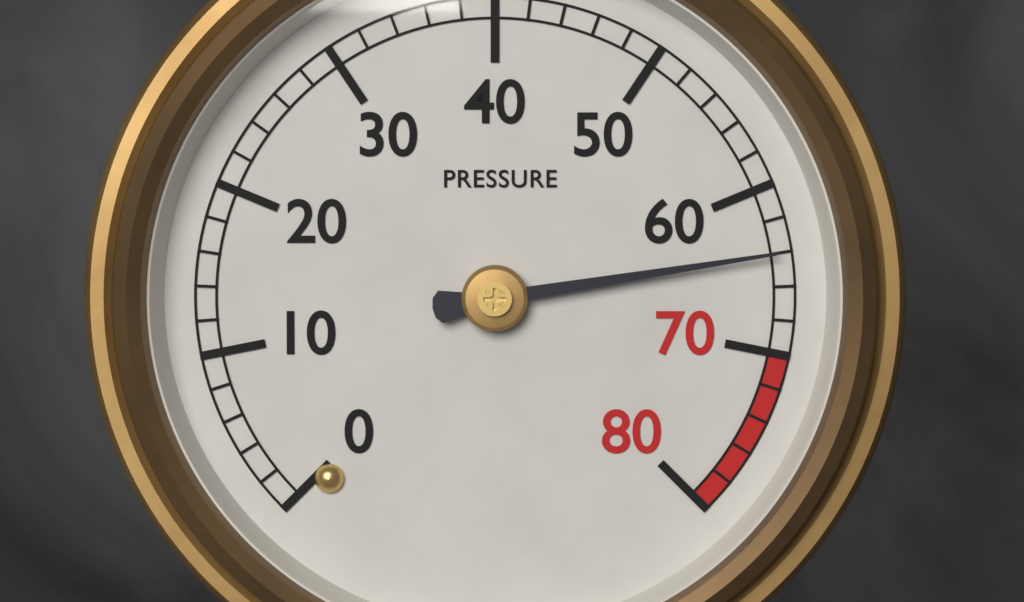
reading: 64 (no unit)
